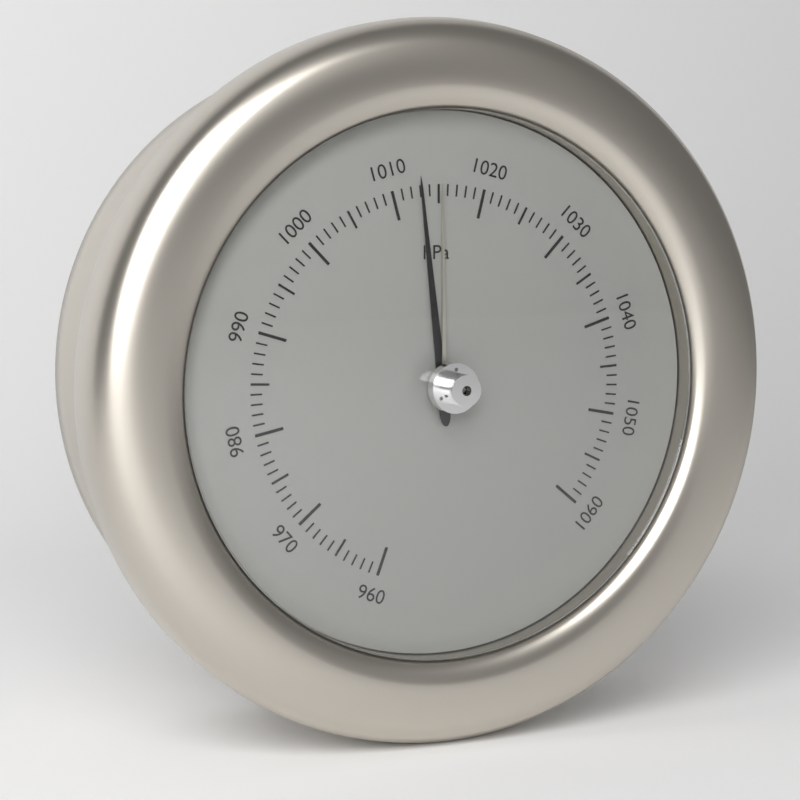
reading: 1013 hPa
